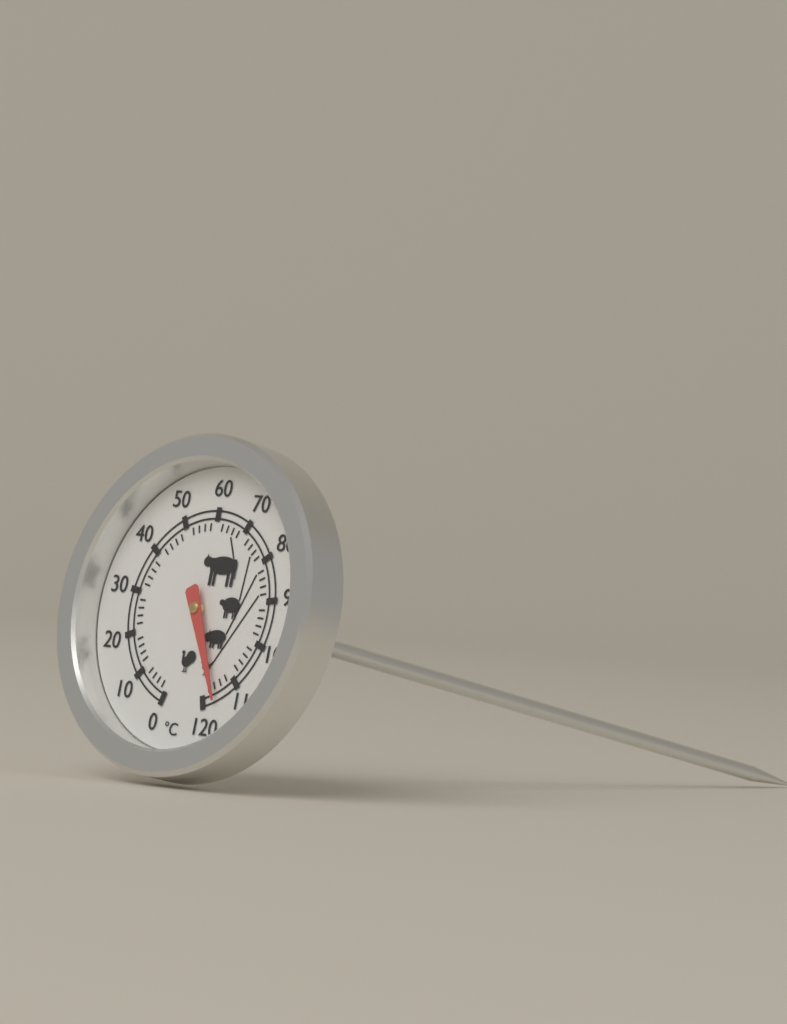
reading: 116 °C
